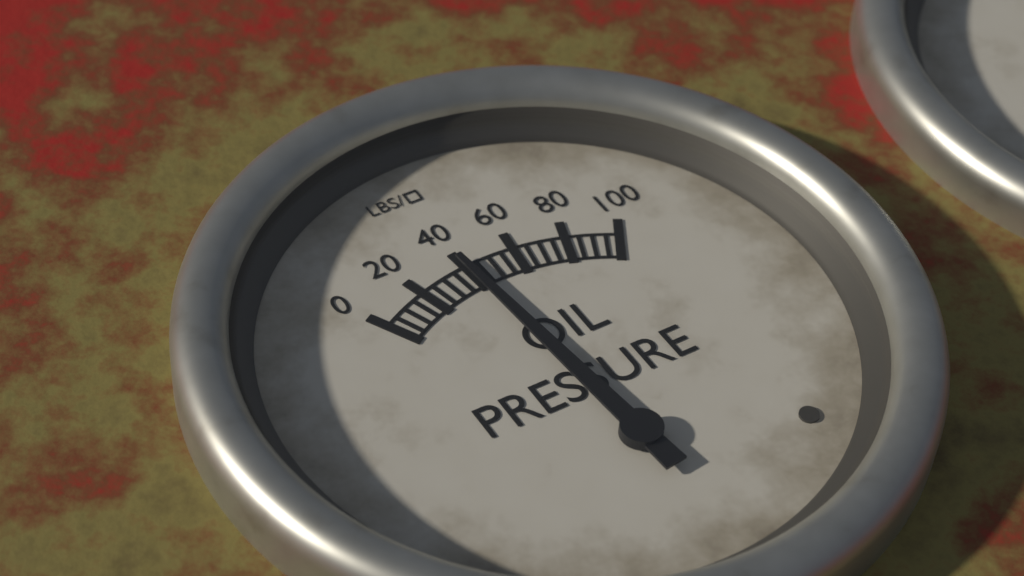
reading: 40 psi
